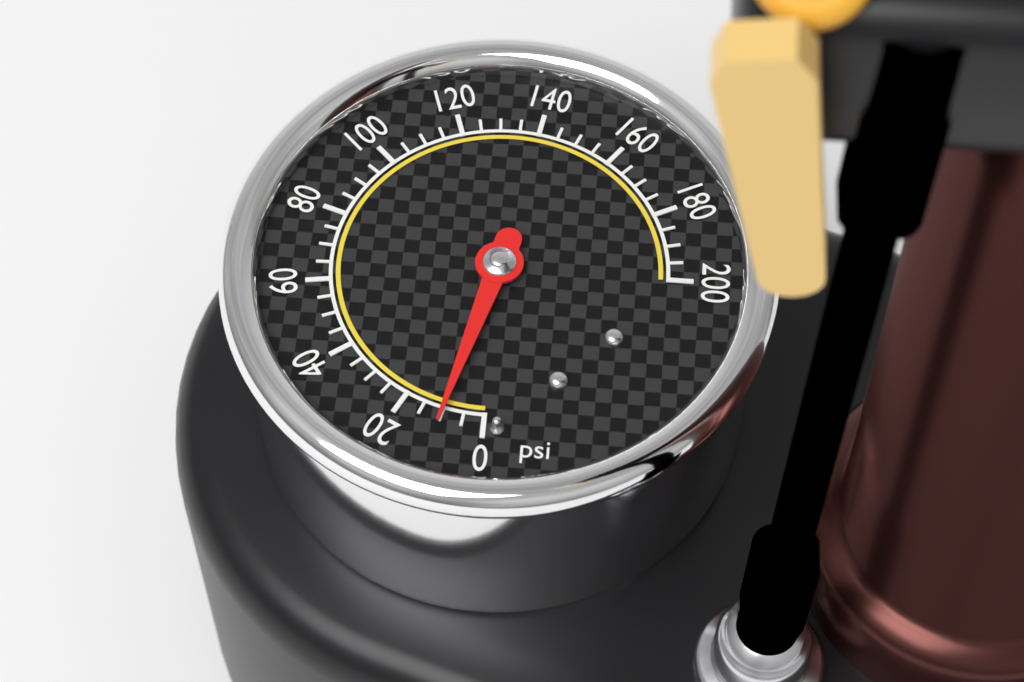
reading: 10 psi
